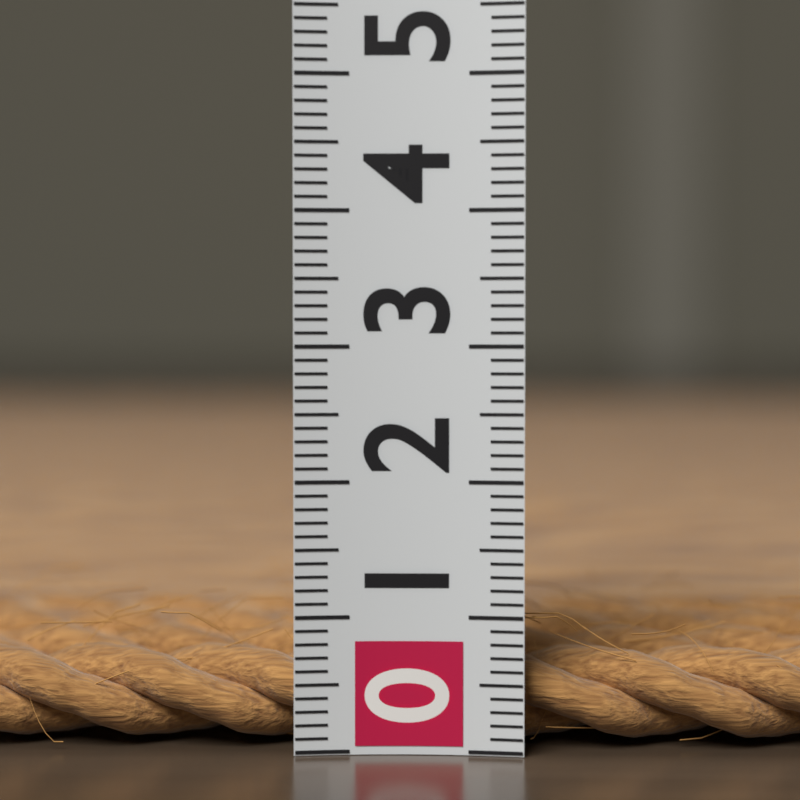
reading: 0.7 (no unit)
